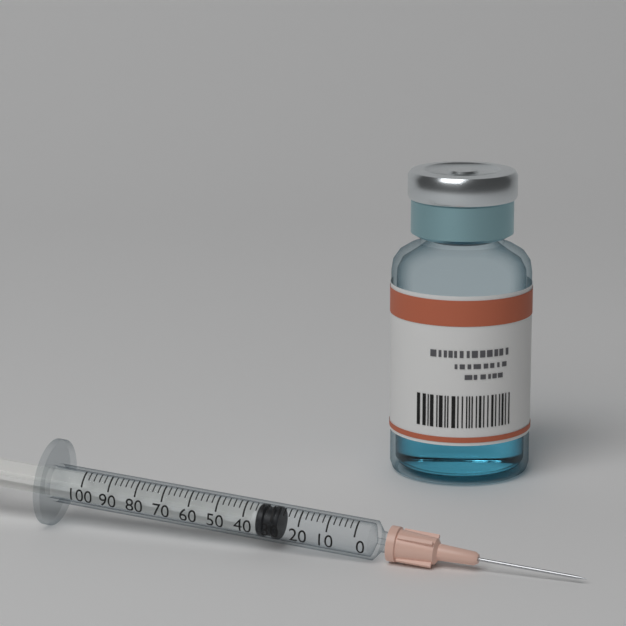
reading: 28 (no unit)
